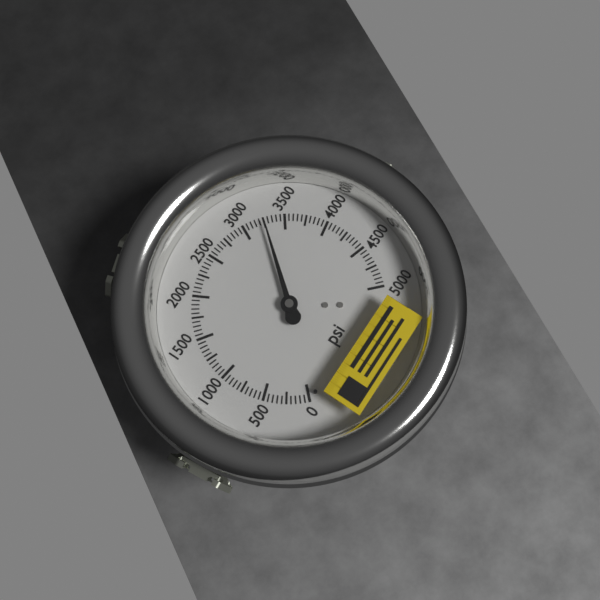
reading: 3250 psi
